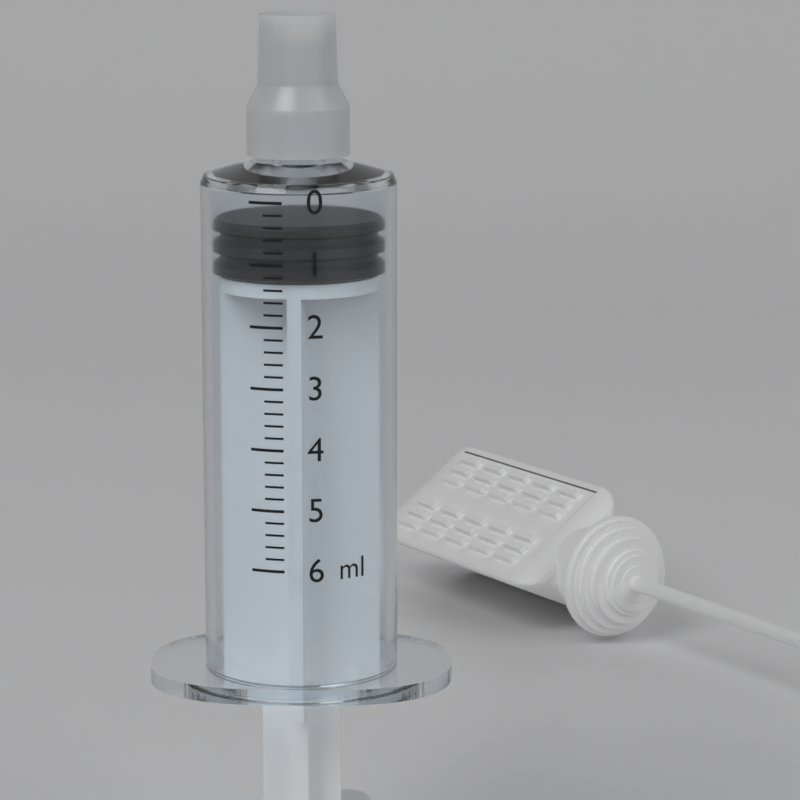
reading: 0.4 ml
